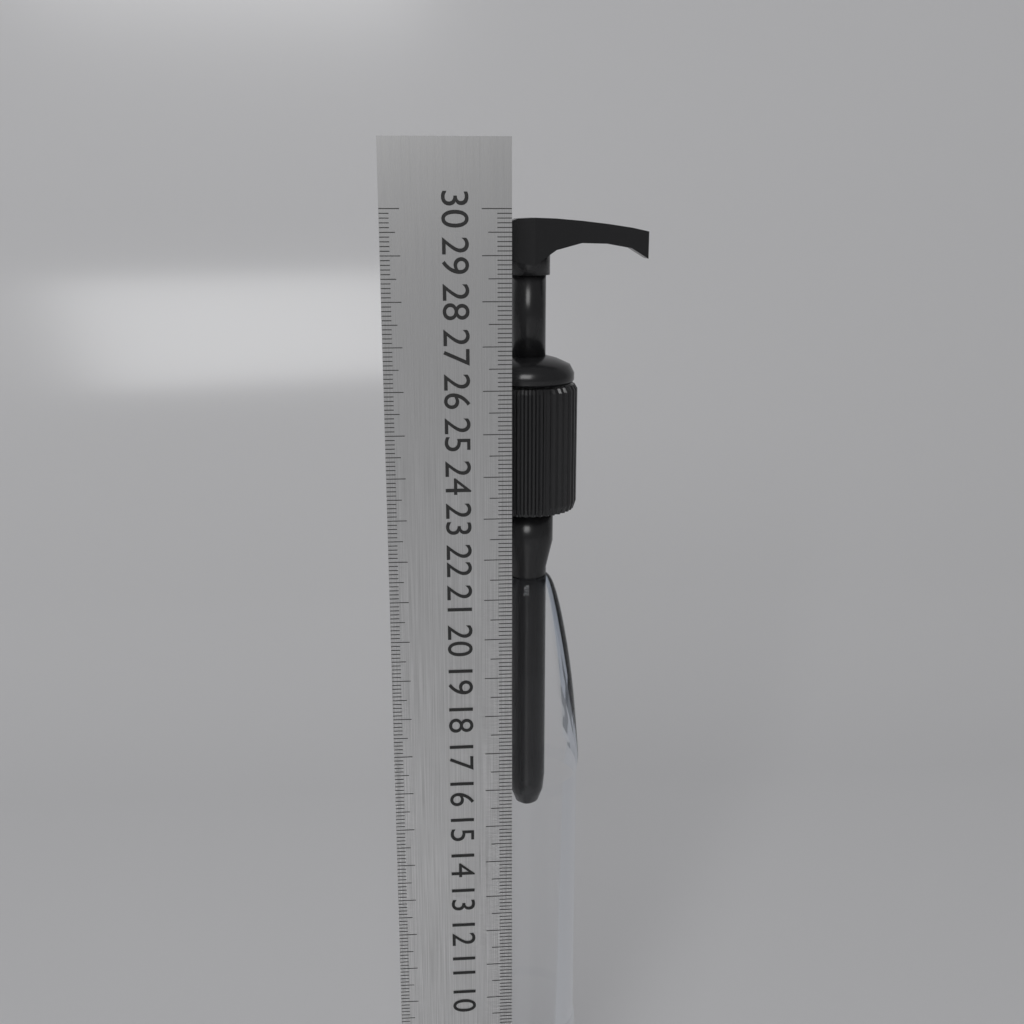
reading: 29.8 cm
